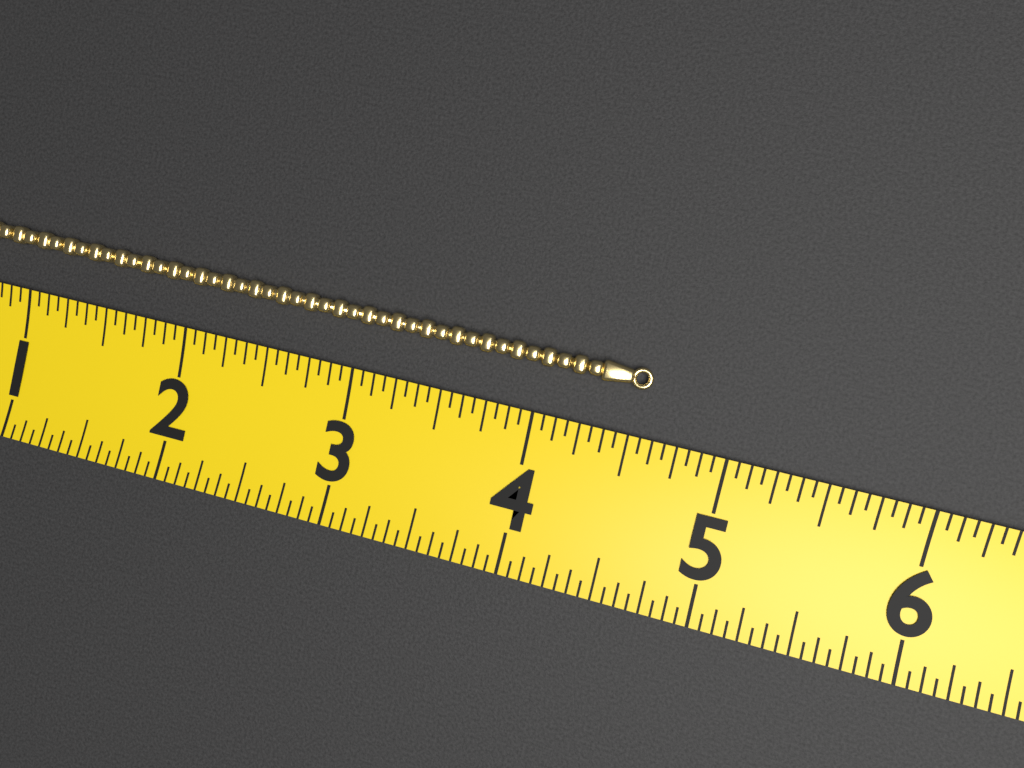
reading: 4.5625 (no unit)
